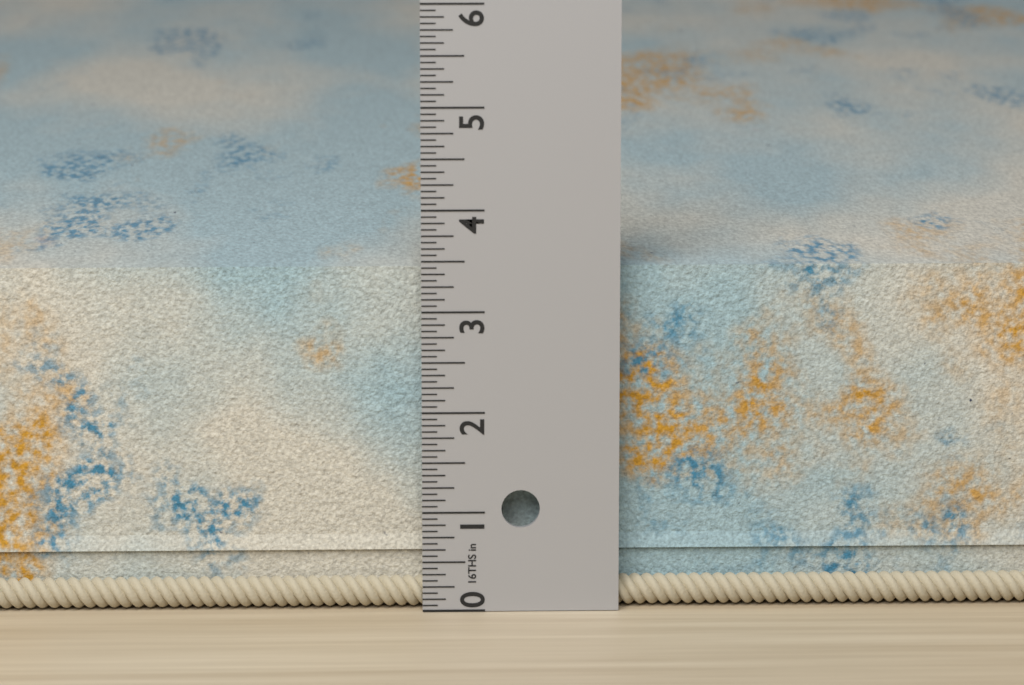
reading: 3.5000 in
